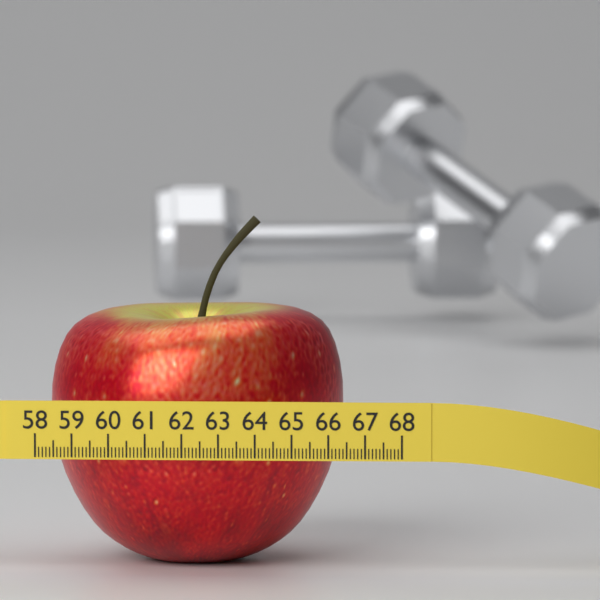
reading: 66.2 (no unit)
